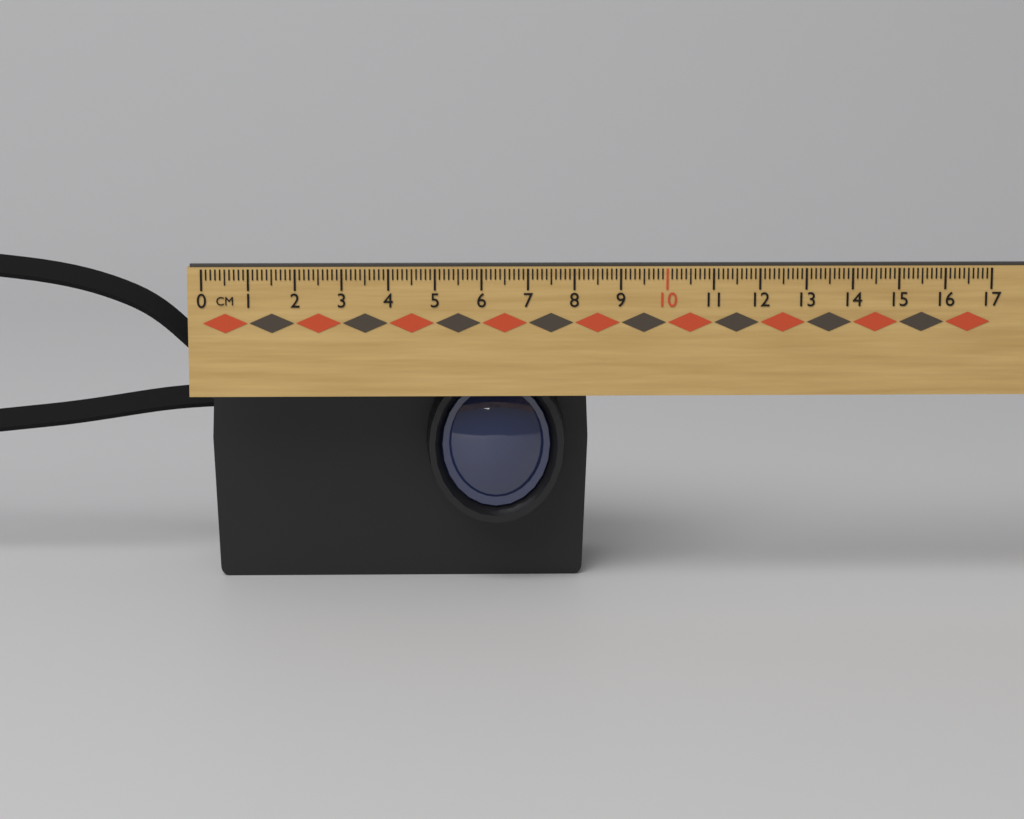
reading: 8.4 cm
